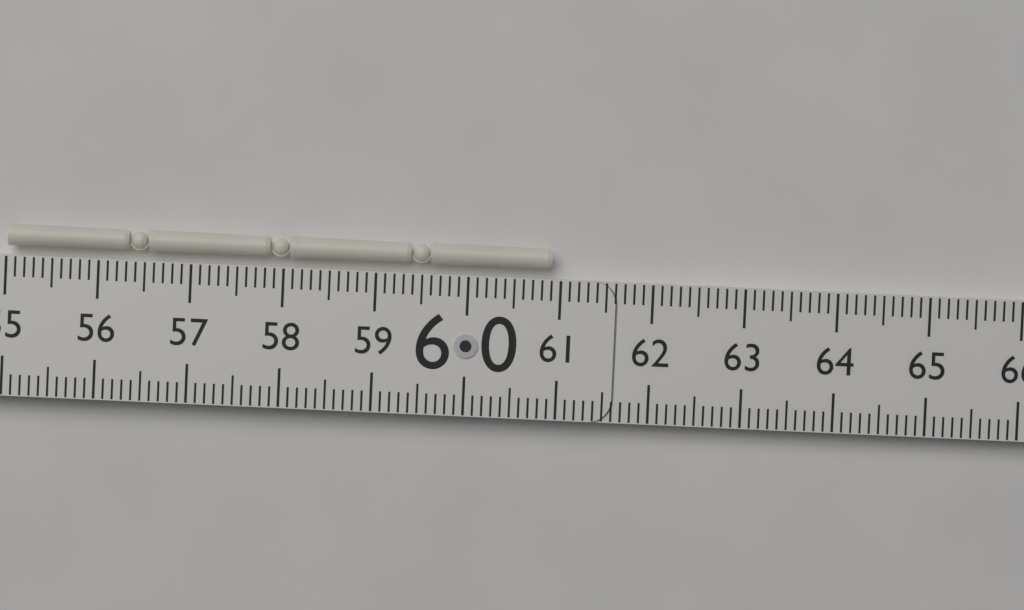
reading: 60.9 (no unit)
